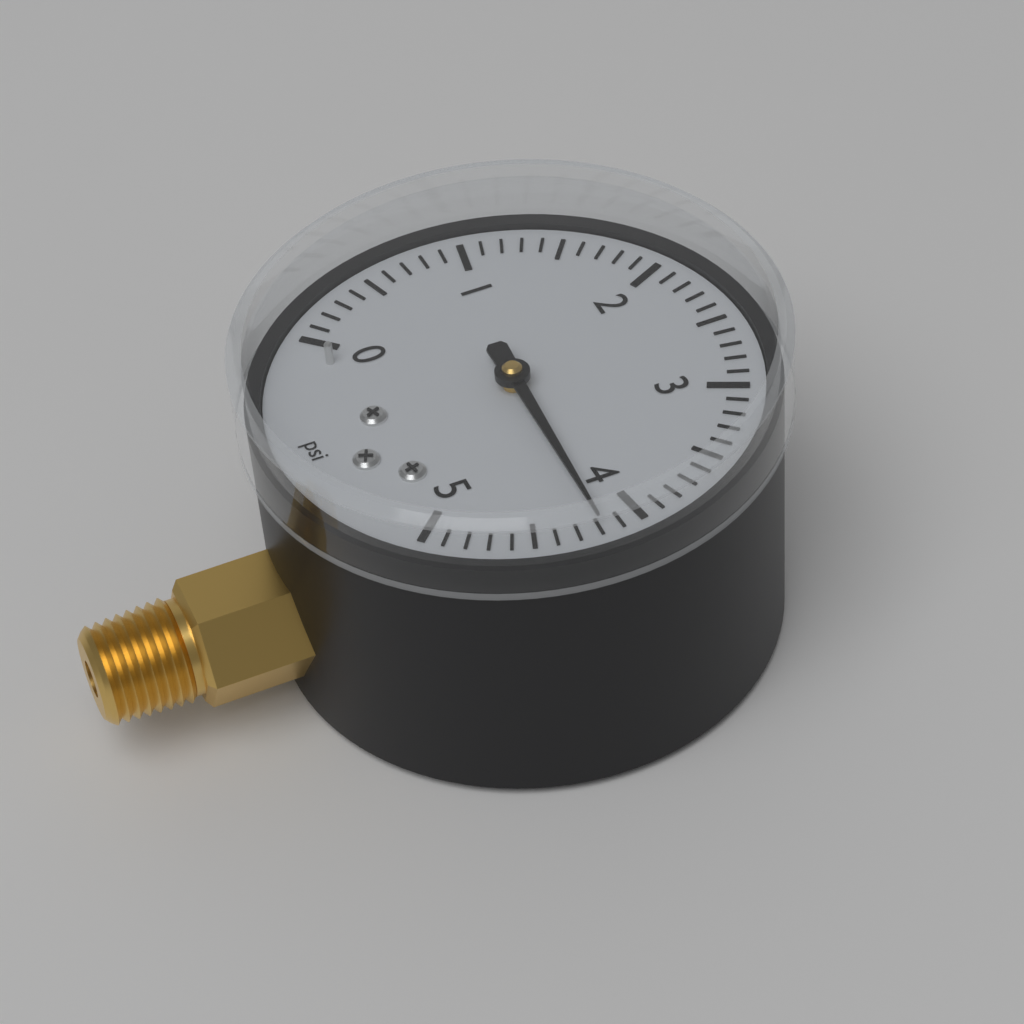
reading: 4.2 psi
